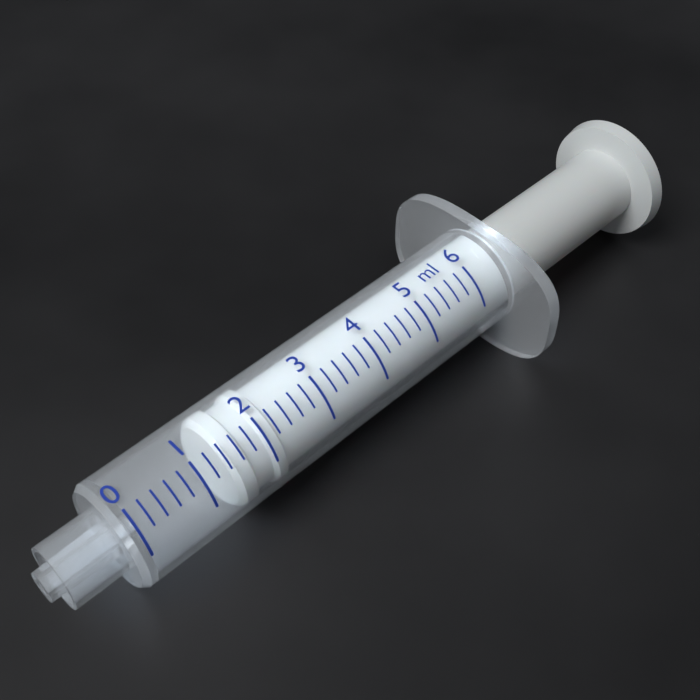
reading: 1.4 ml
